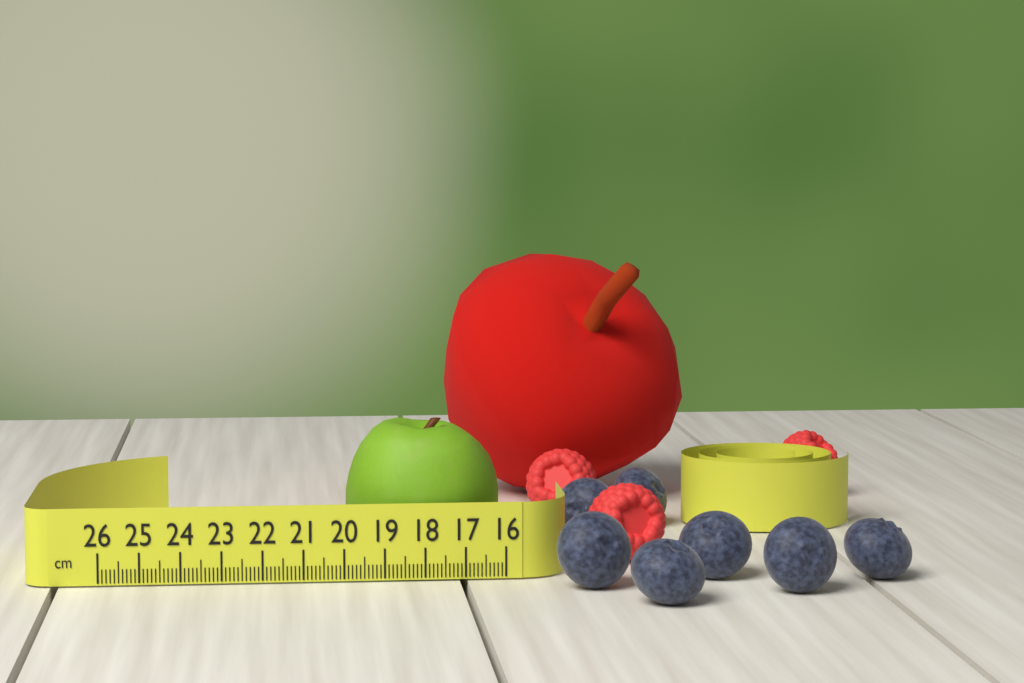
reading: 19.9 cm
